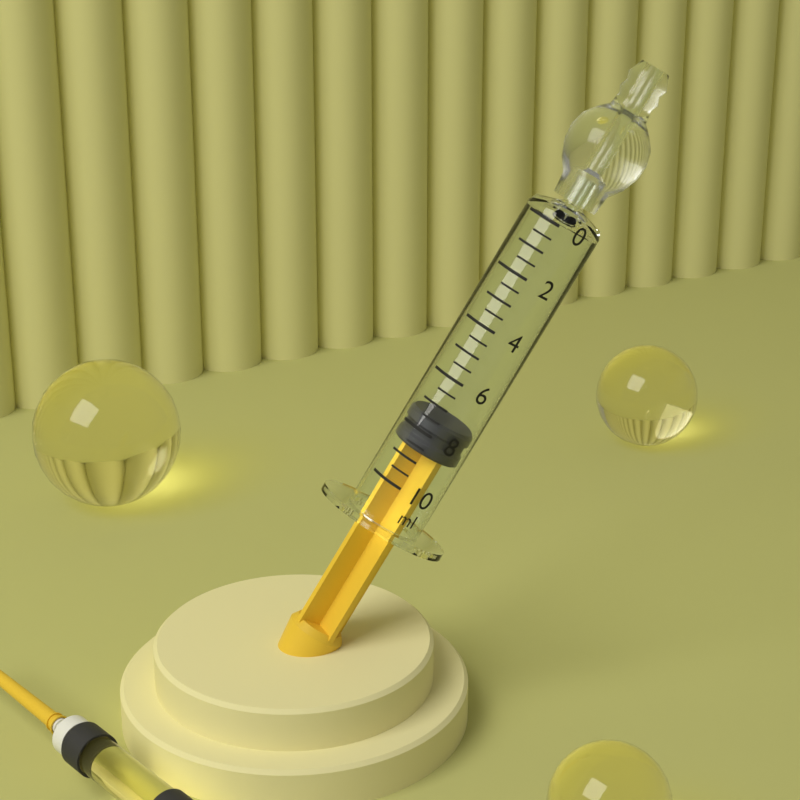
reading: 7.5 ml
